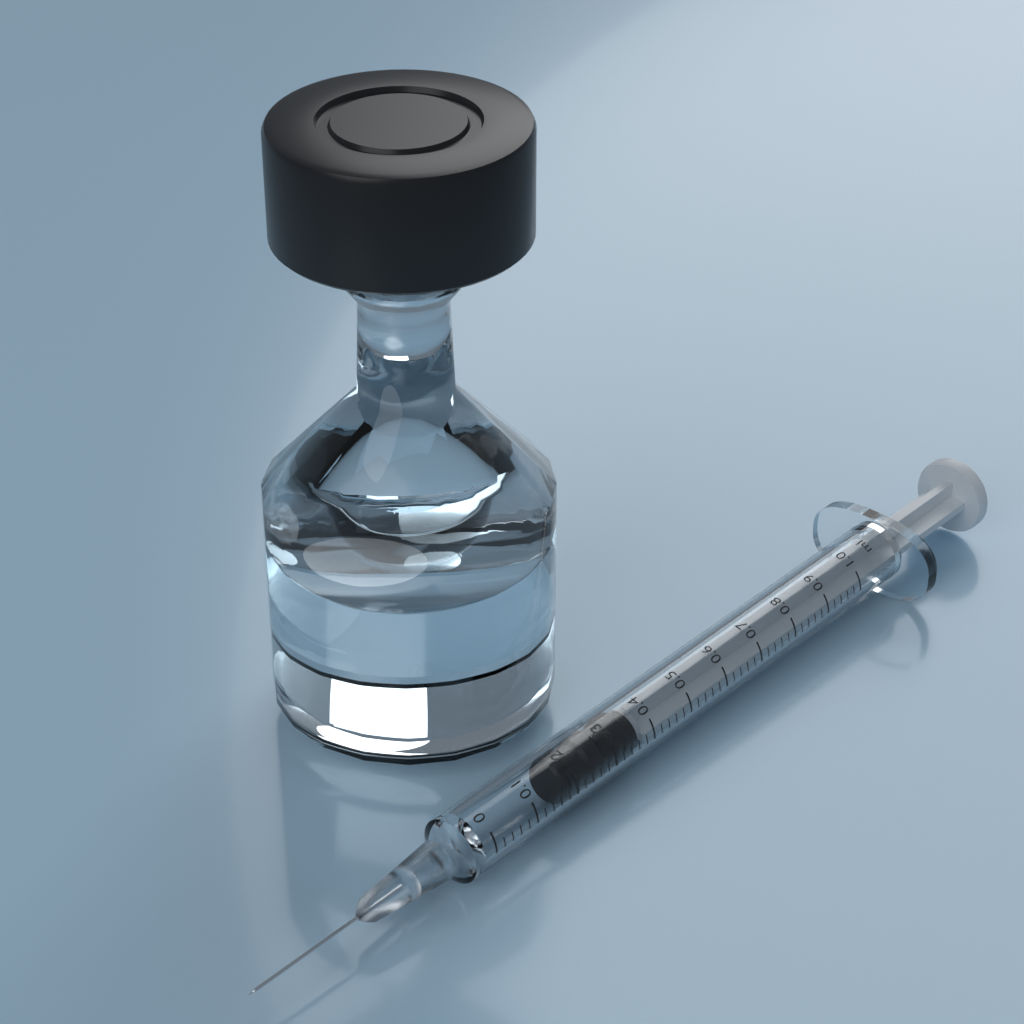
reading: 0.18 ml
